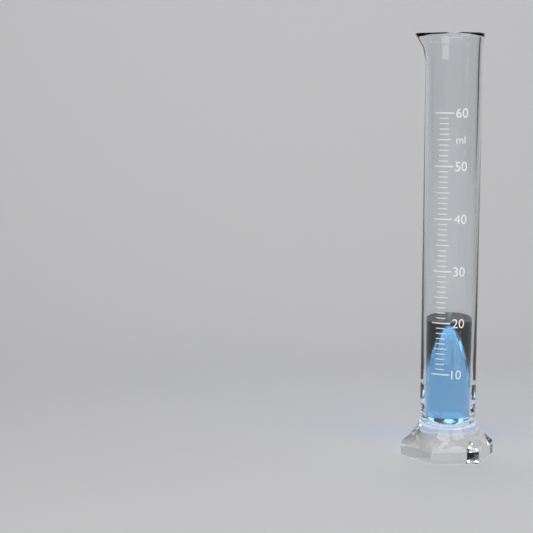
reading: 20 ml
